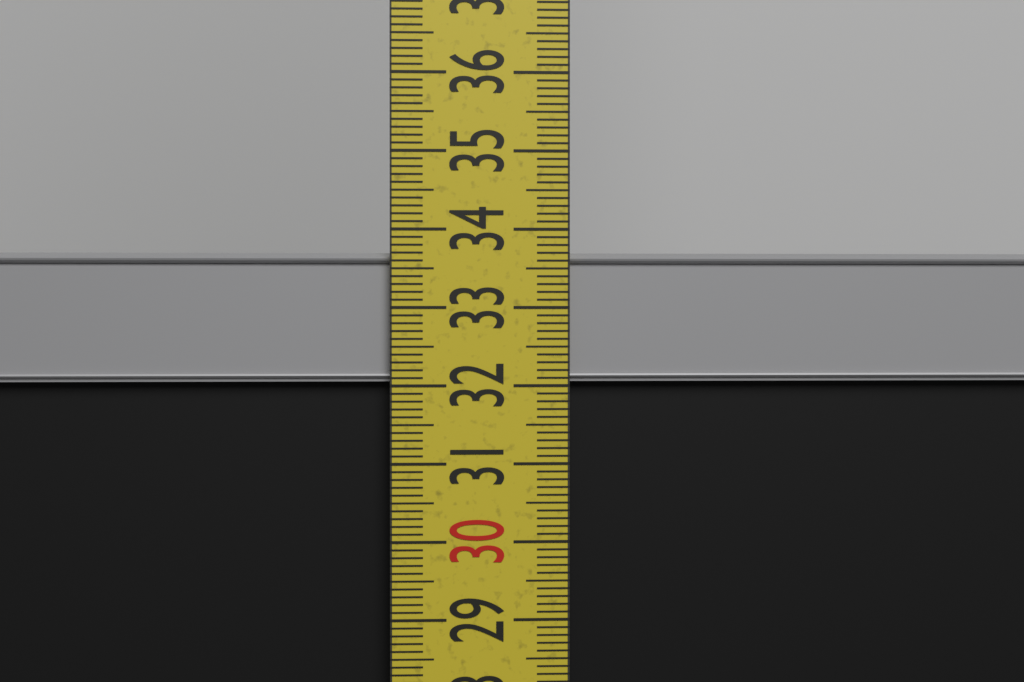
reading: 33.7 cm
